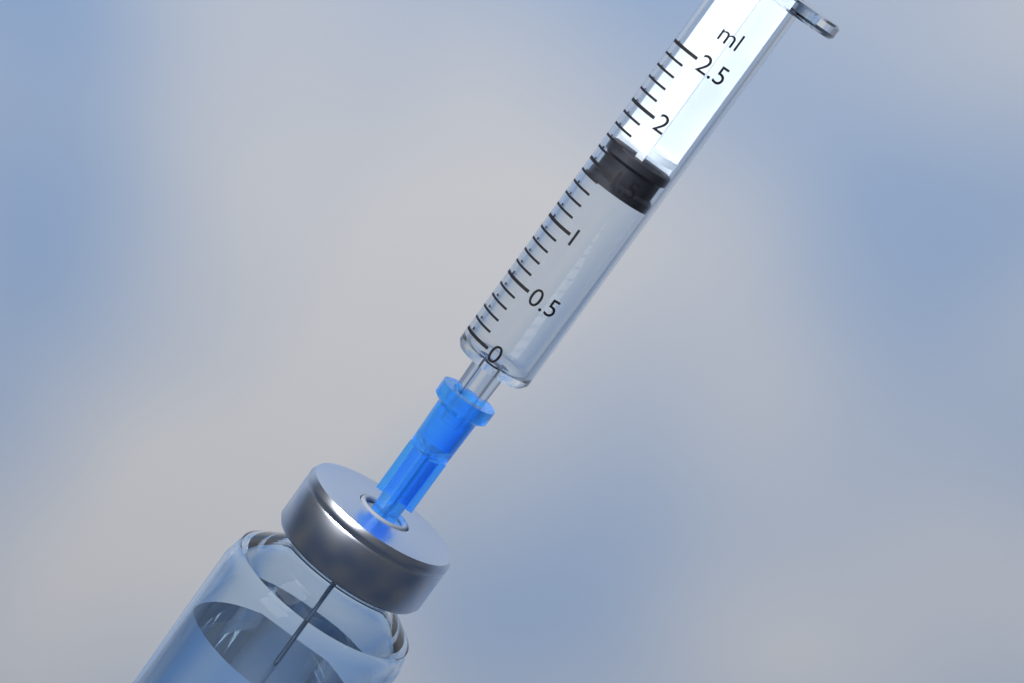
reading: 1.4 ml
